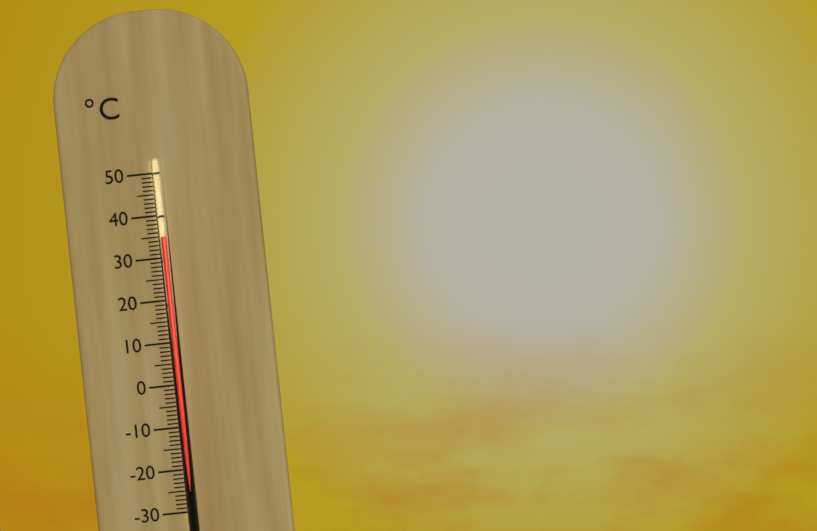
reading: 35 °C
